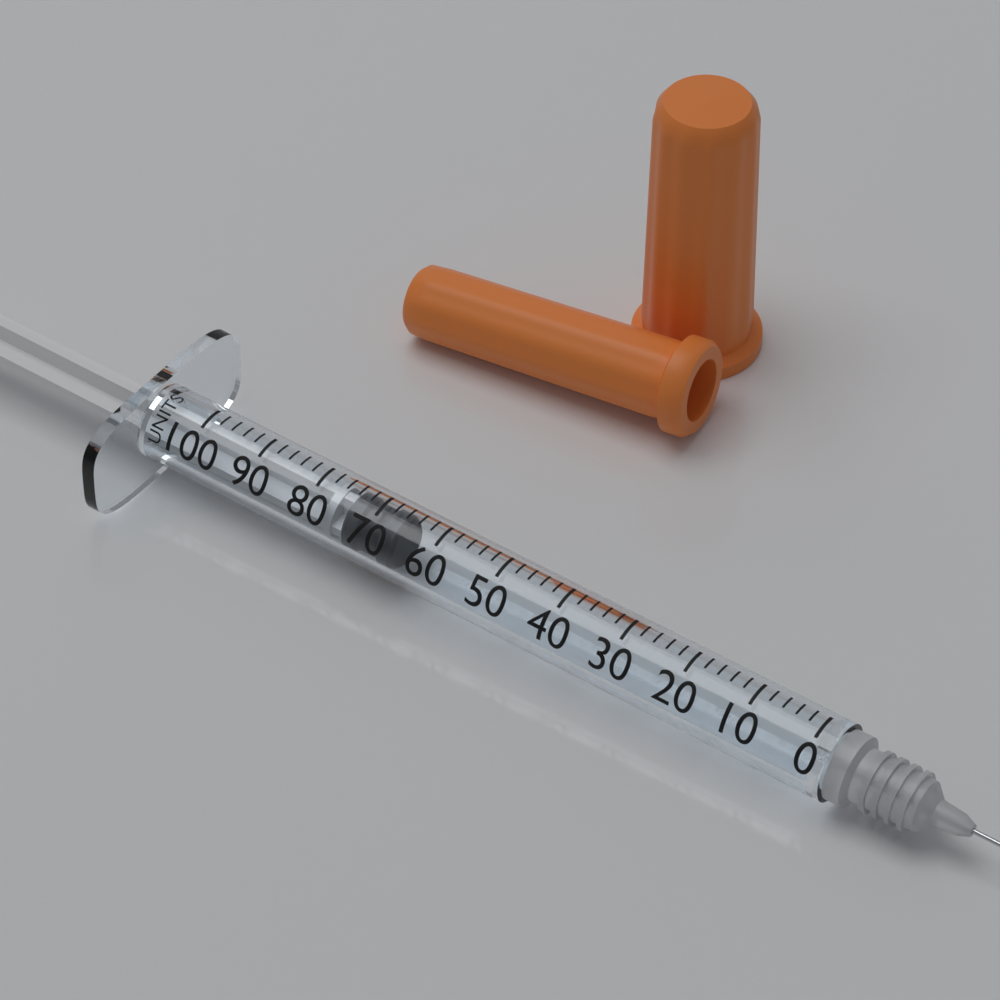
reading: 66 units
